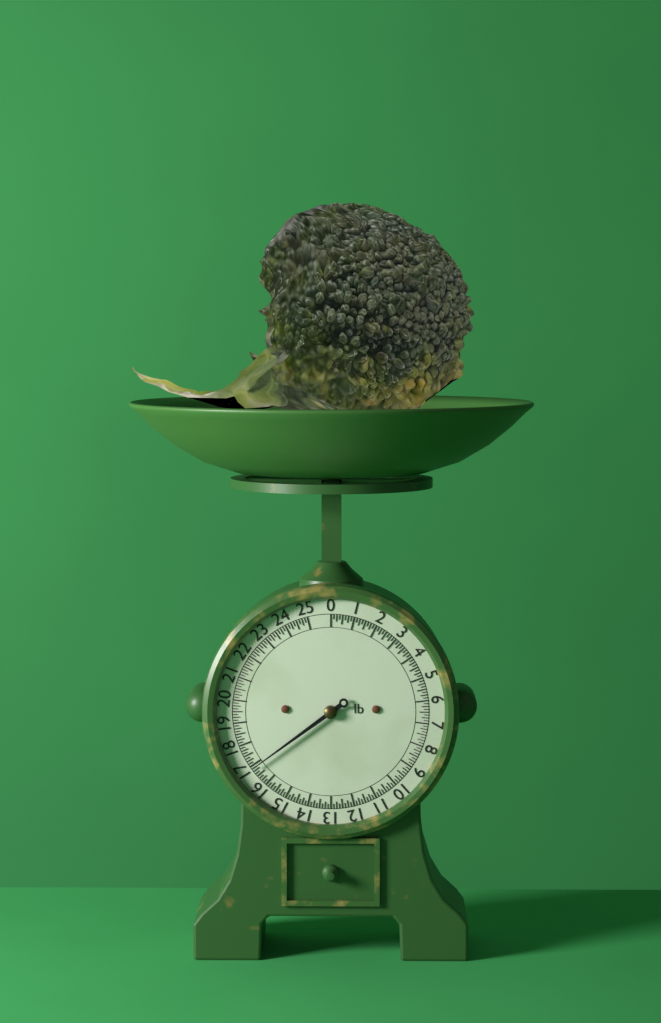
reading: 16.875 lb
